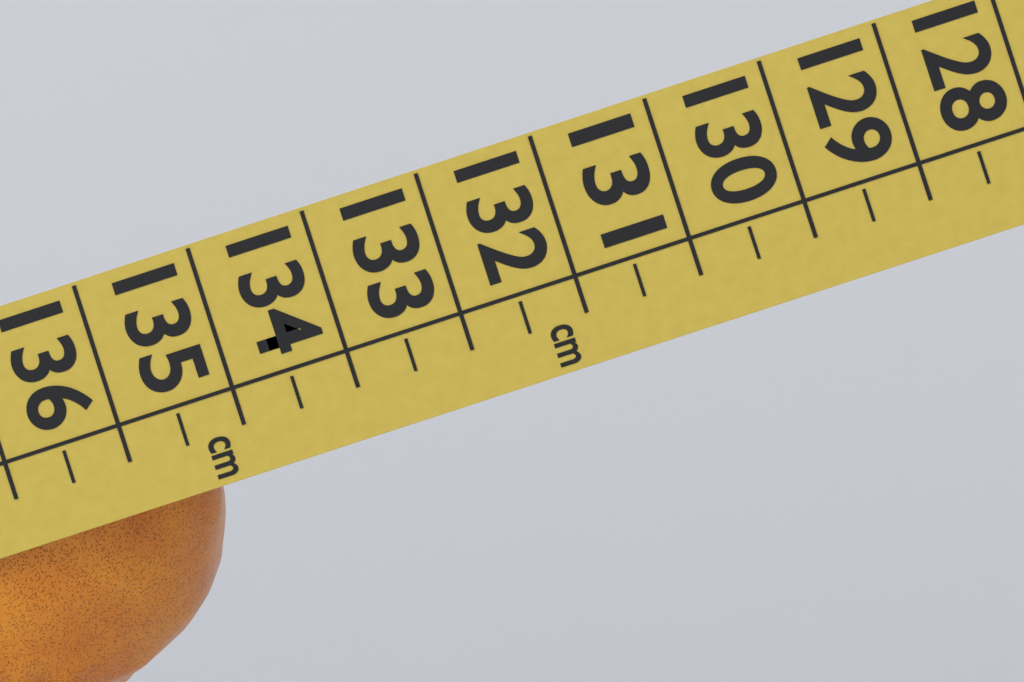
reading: 135.5 cm
